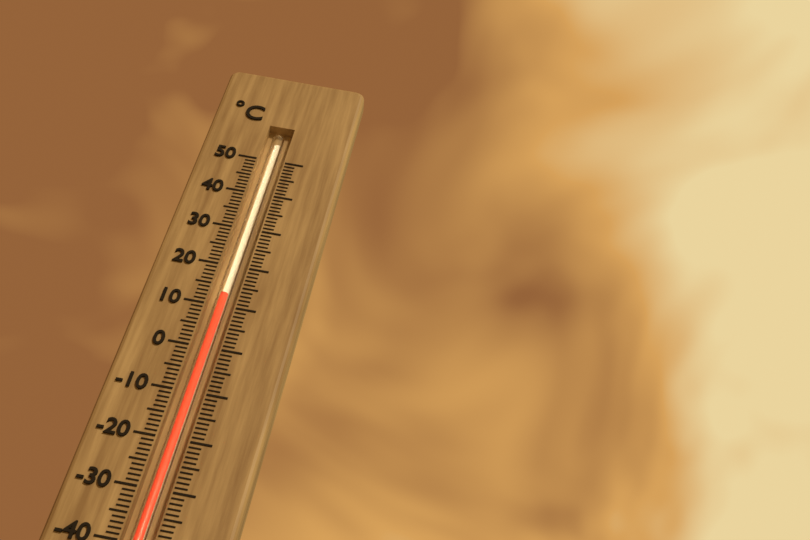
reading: 13 °C
